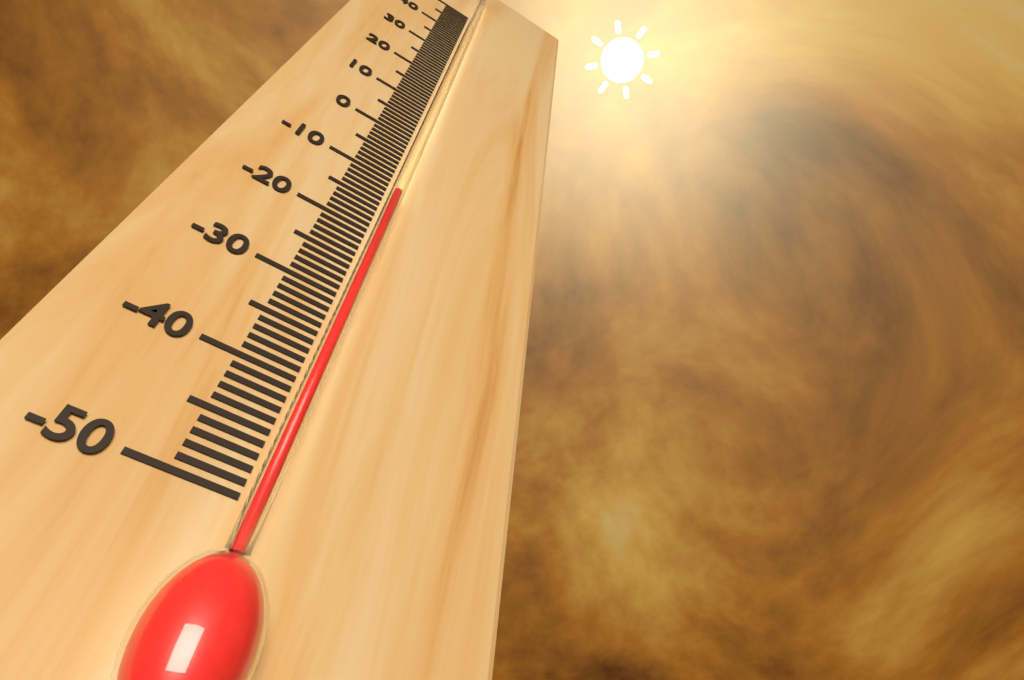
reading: -13 °C
